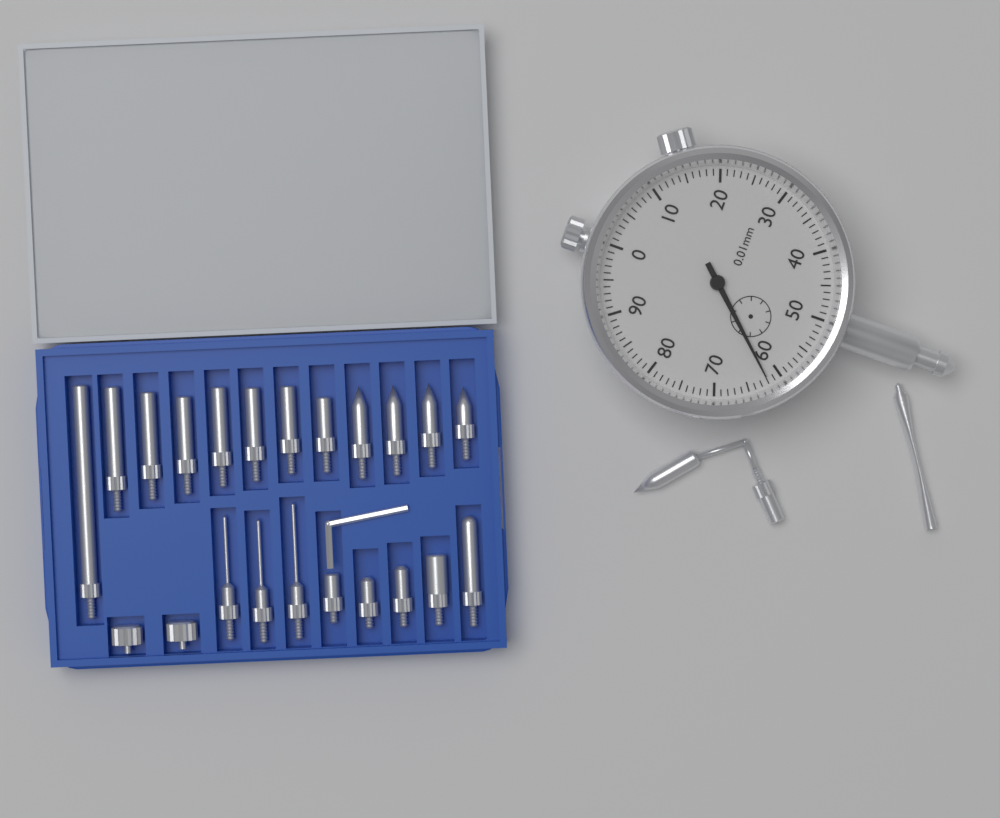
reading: 0.62 mm
